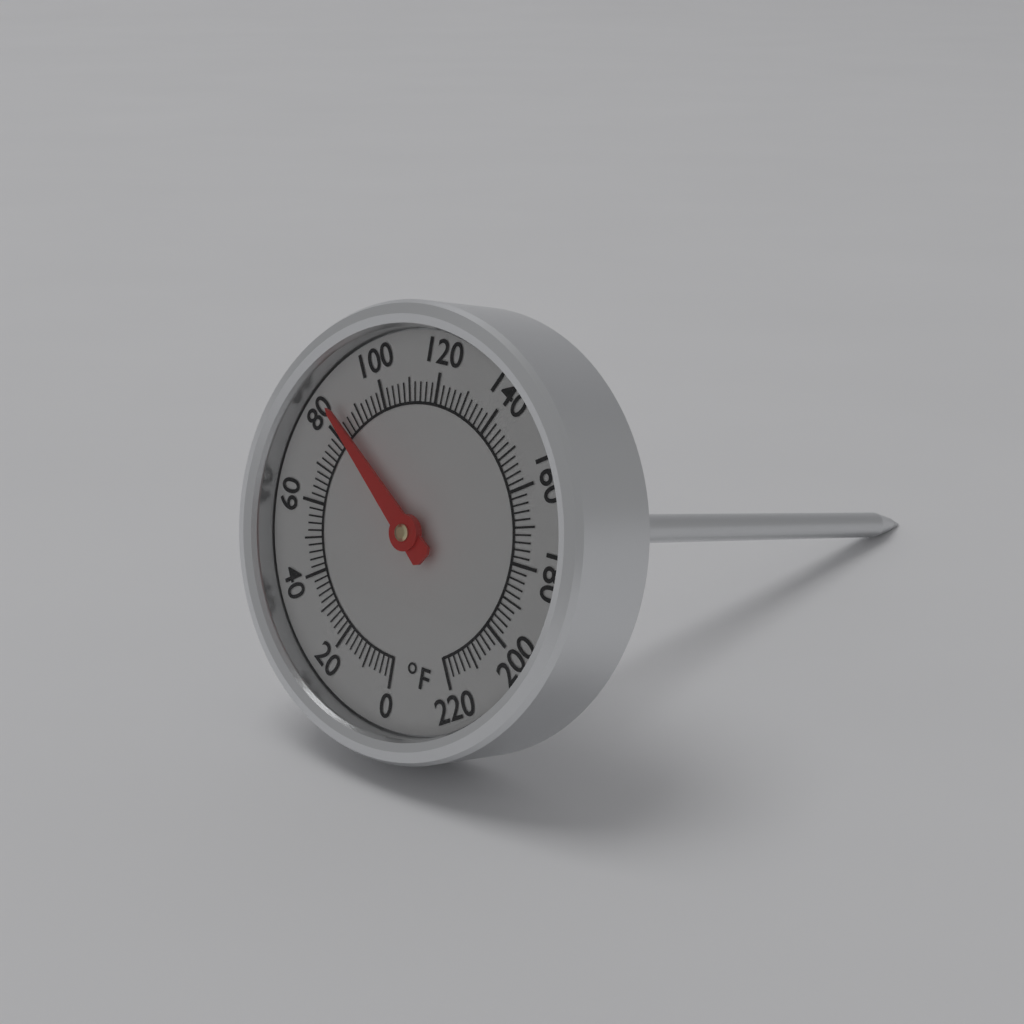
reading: 84 °F
